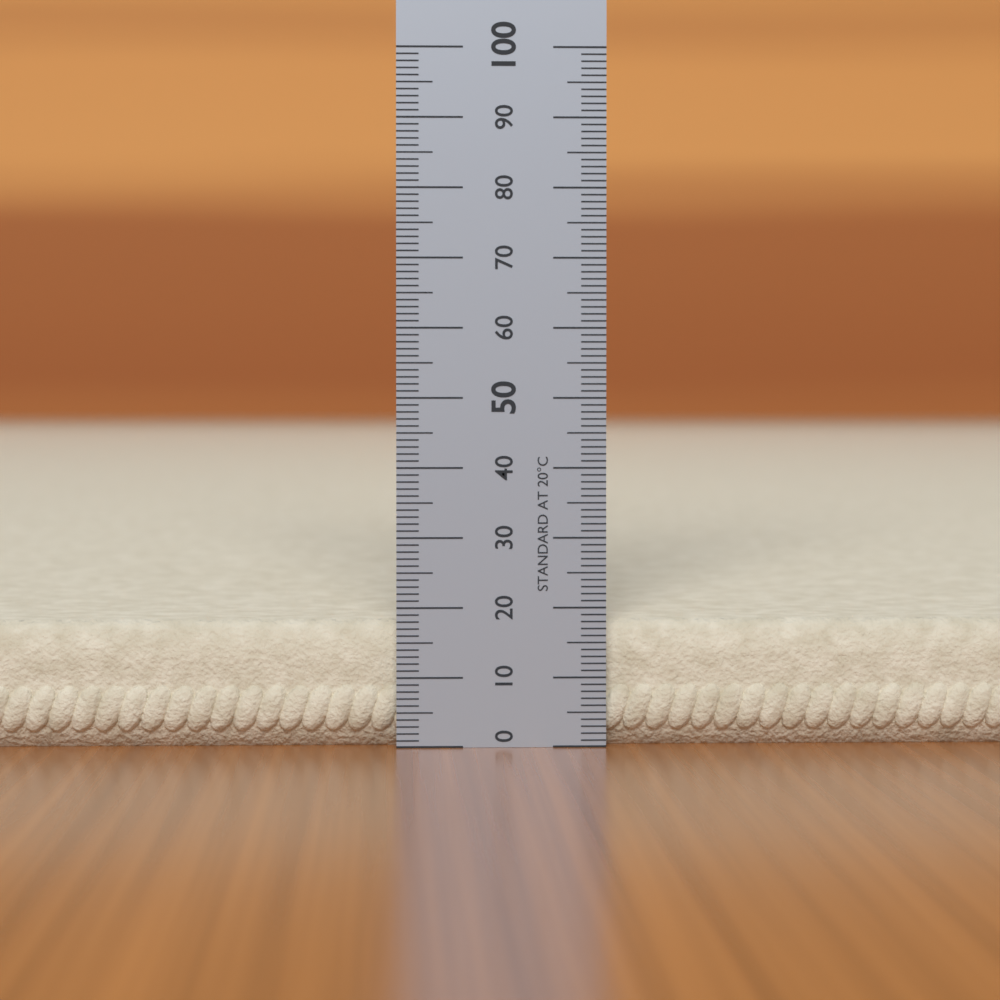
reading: 18 (no unit)
